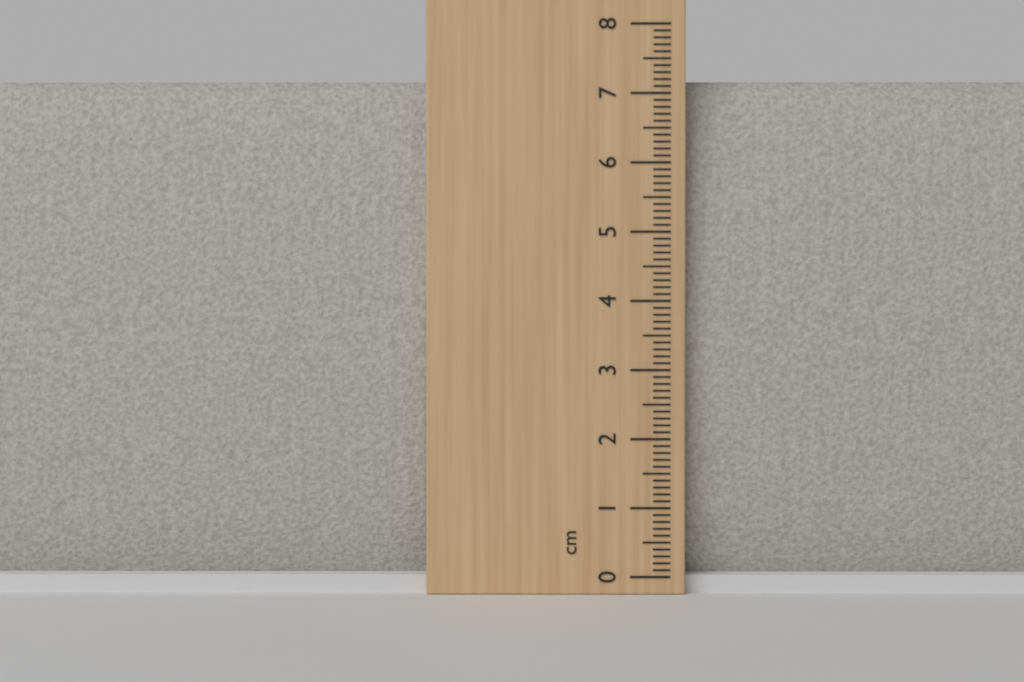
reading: 7.2 cm
